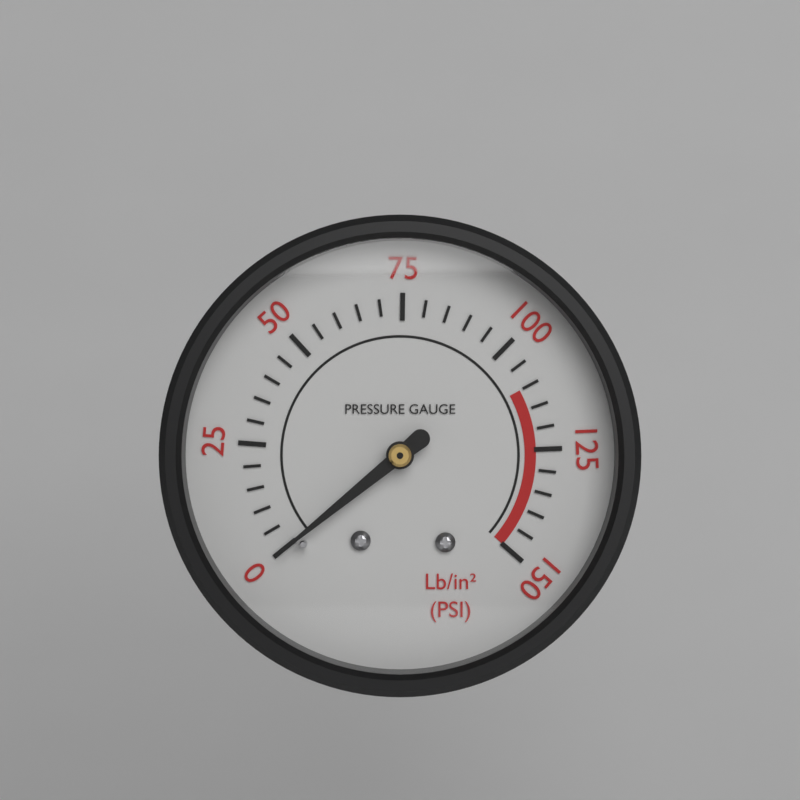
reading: 0 psi
